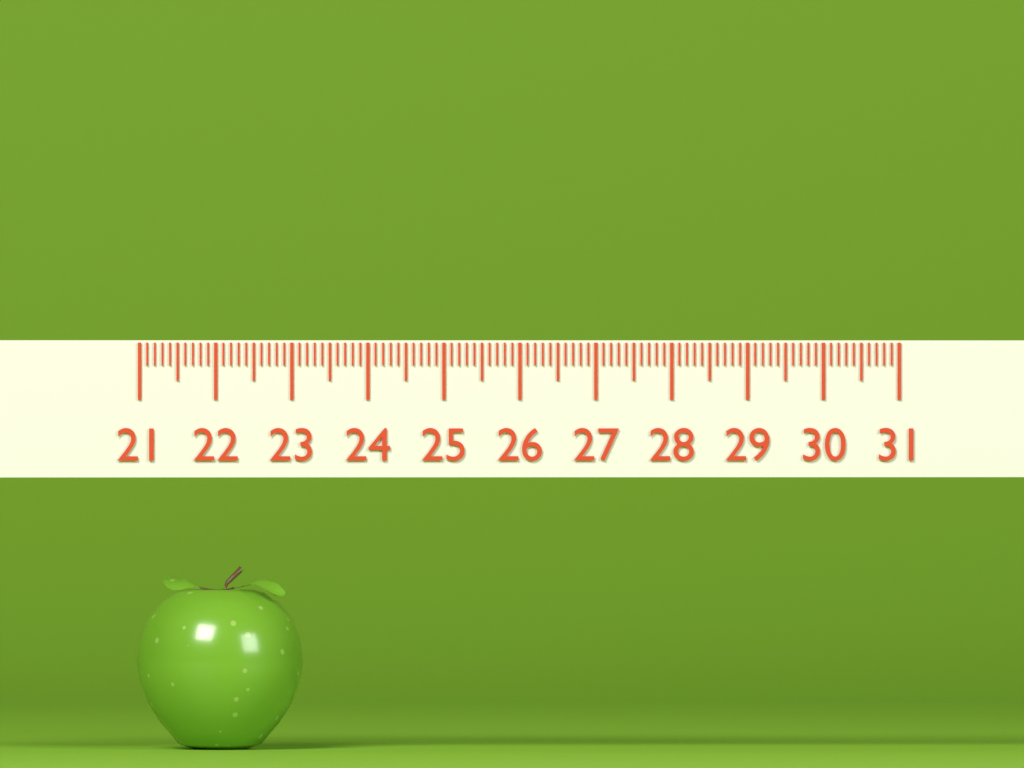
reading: 23.2 (no unit)
